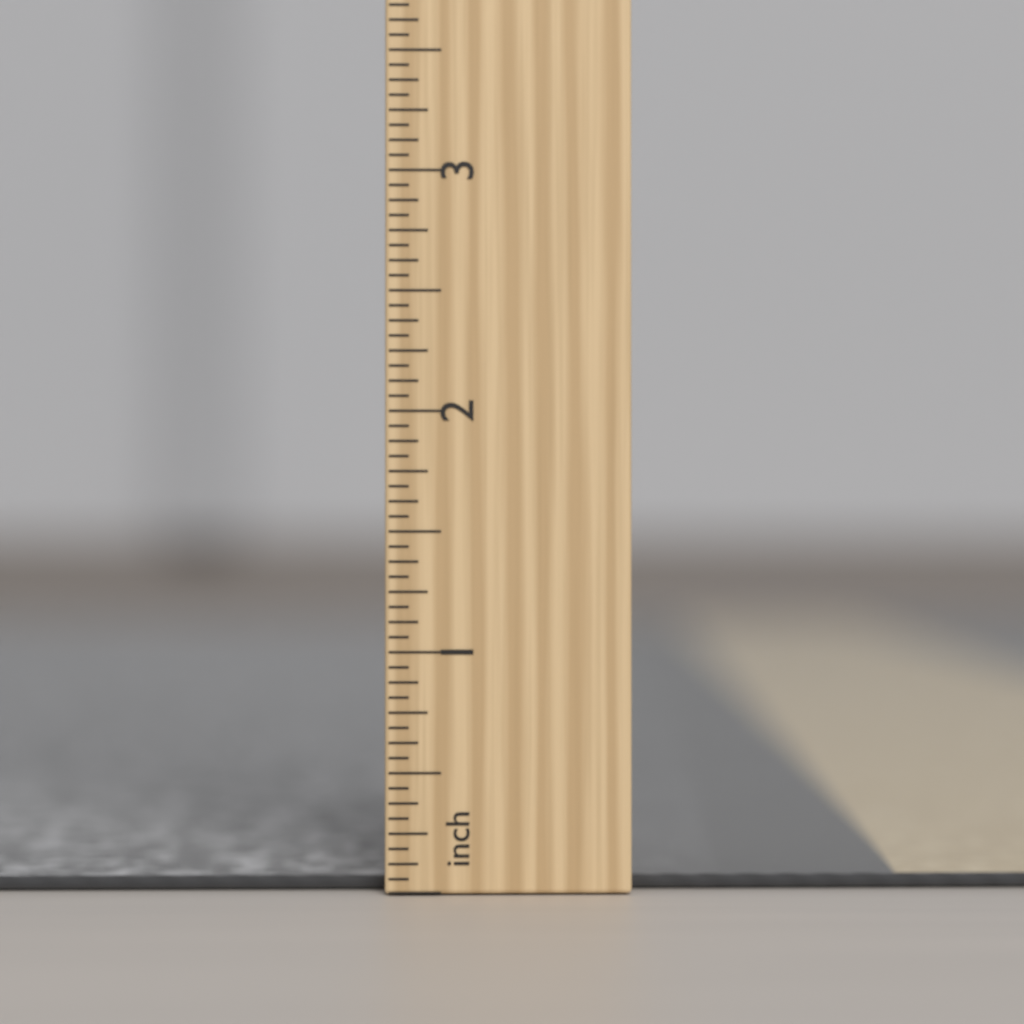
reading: 0.0625 in
